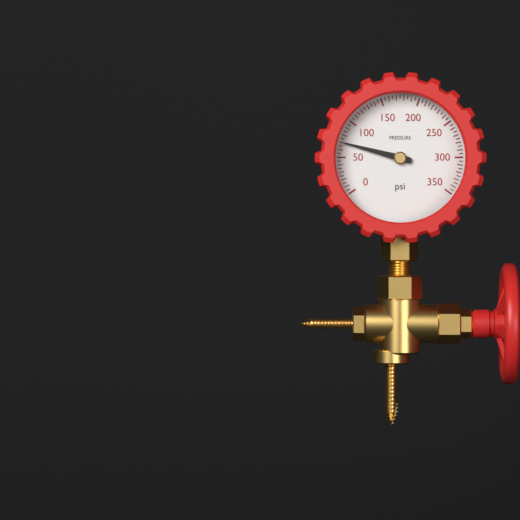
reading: 70 psi
